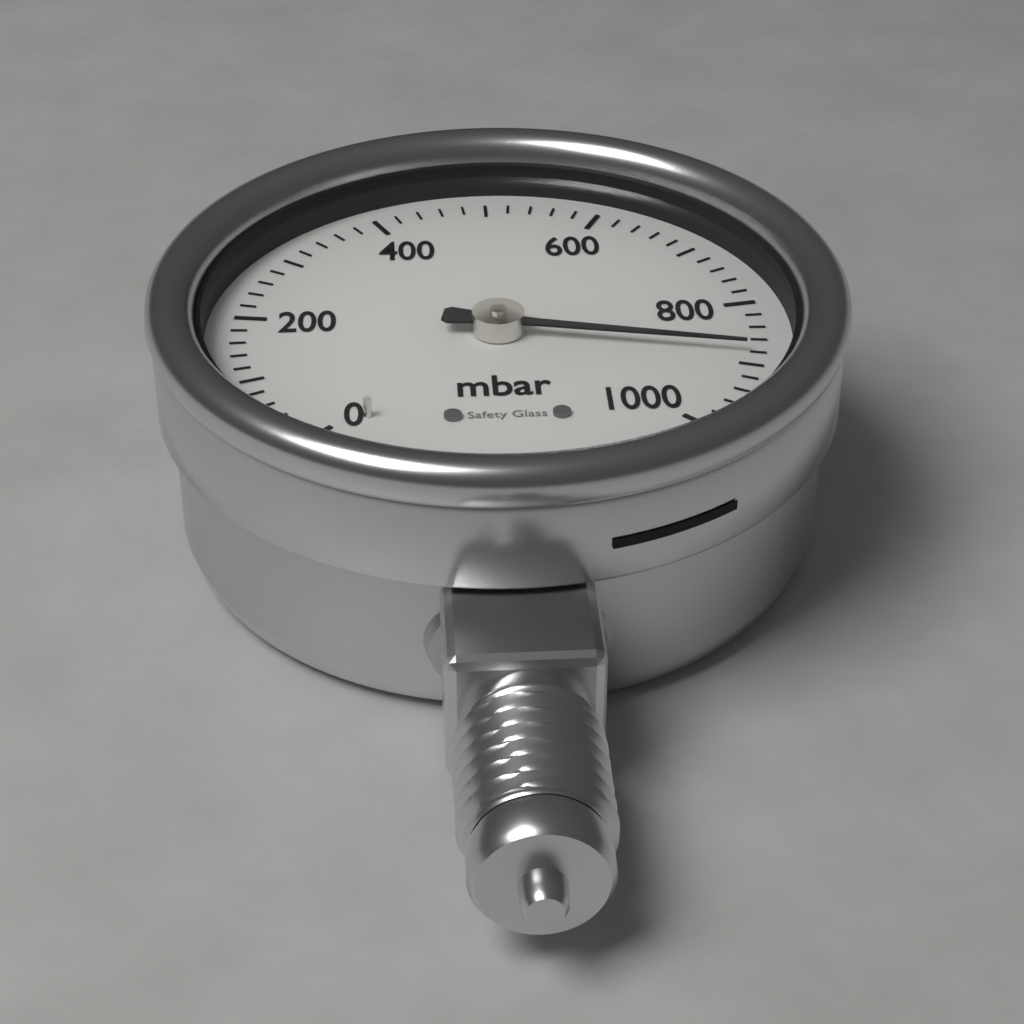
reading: 880 mbar
